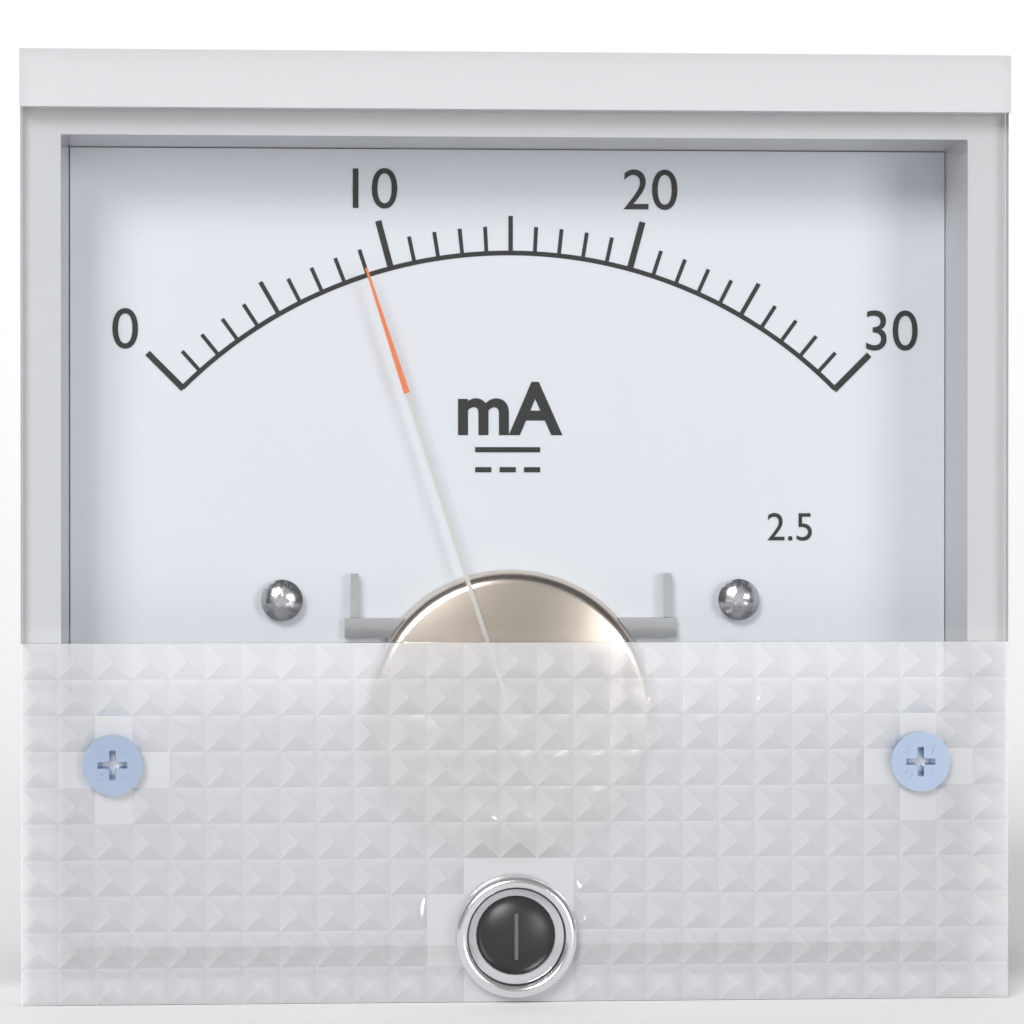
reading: 9 mA
